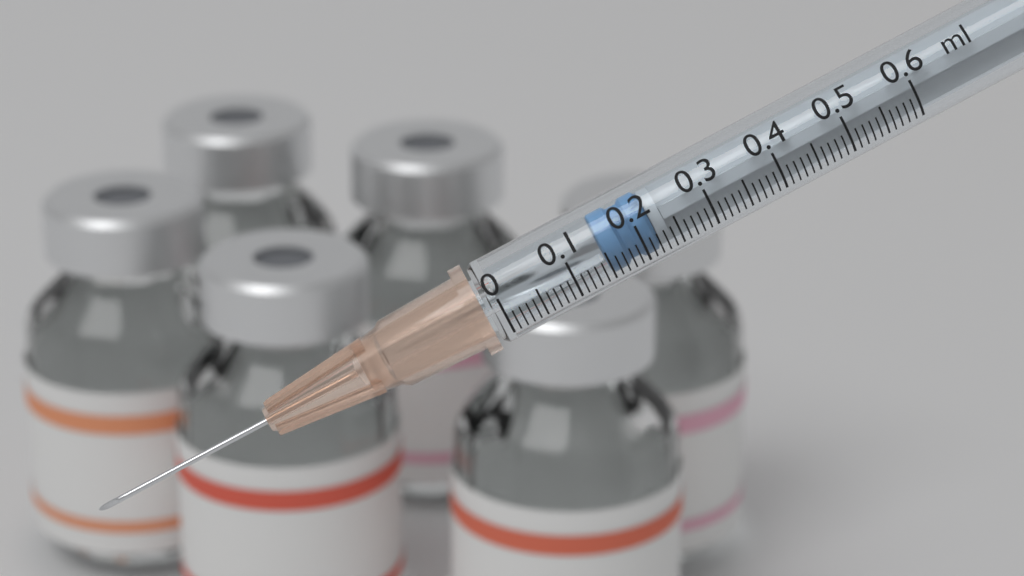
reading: 0.15 ml
